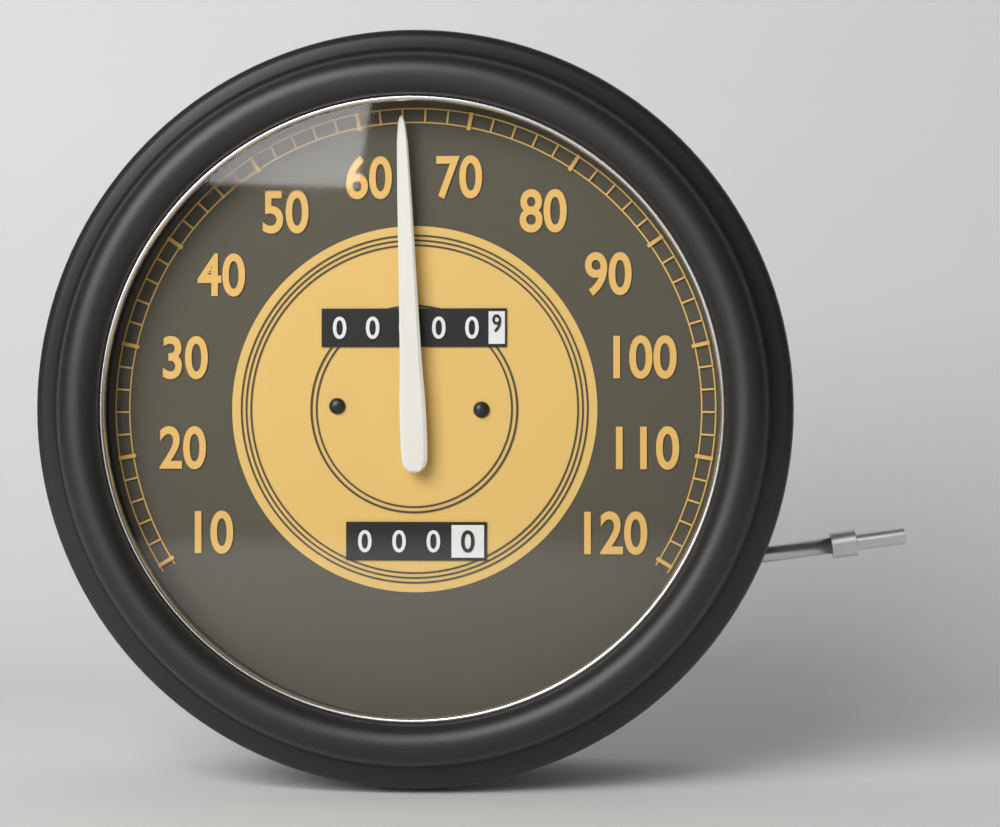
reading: 64 (no unit)
